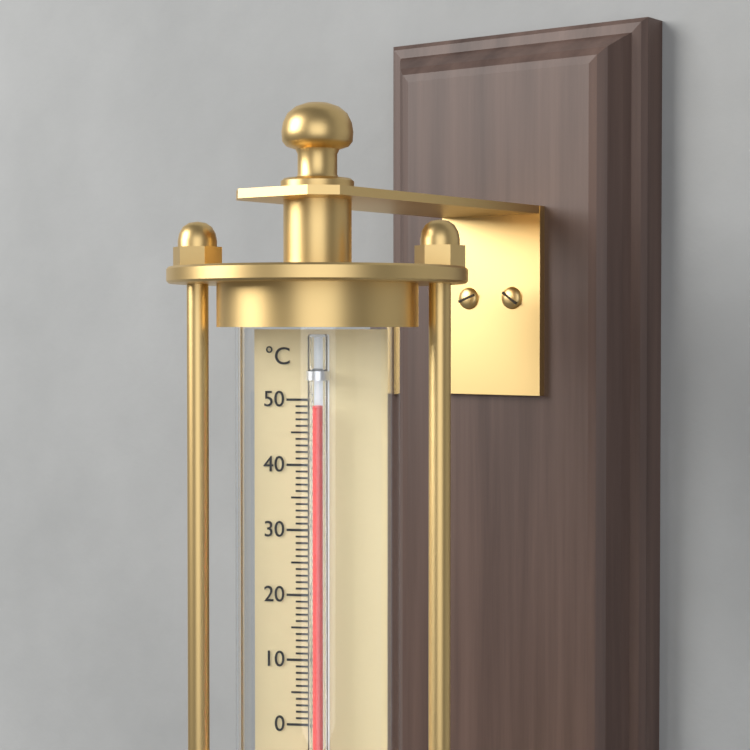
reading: 49 °C
